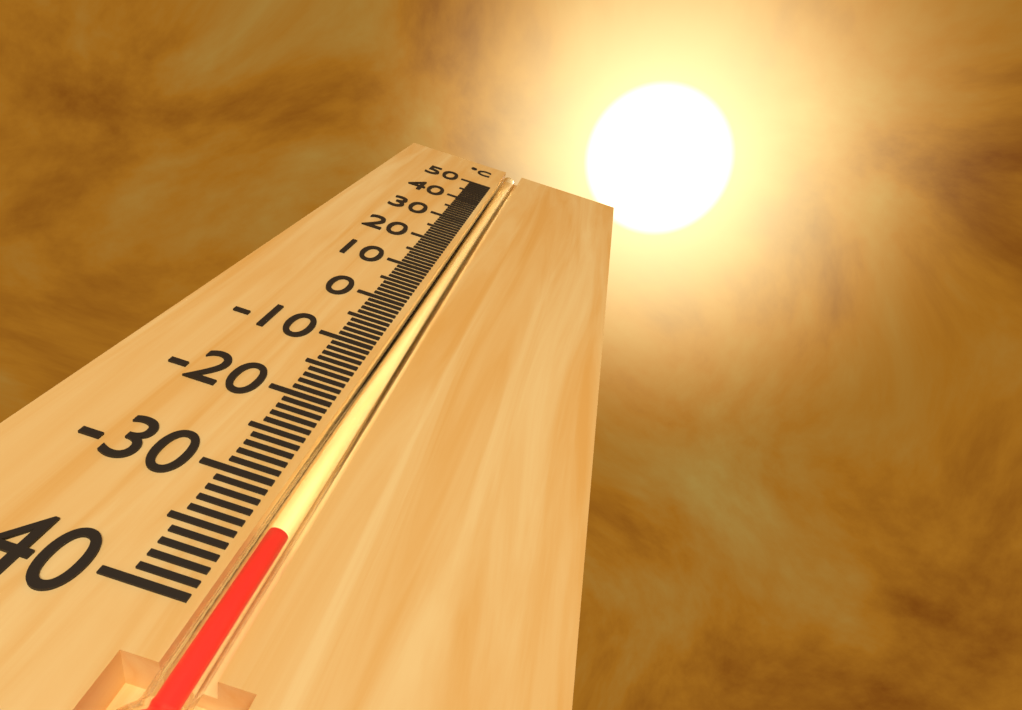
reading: -34 °C
